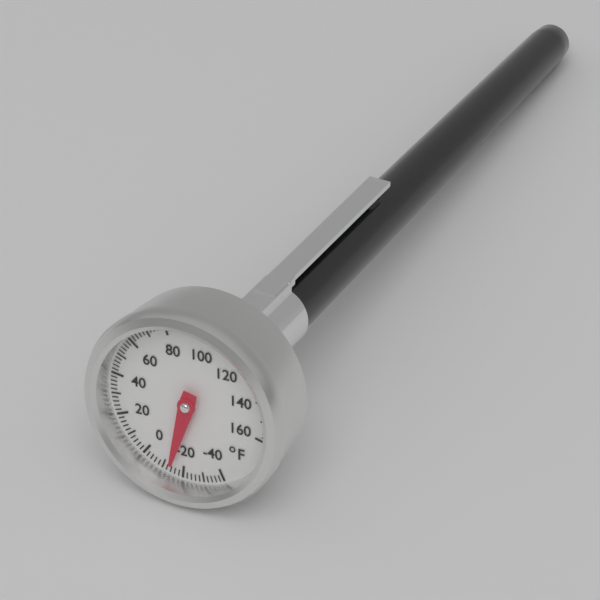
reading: -14 °F
